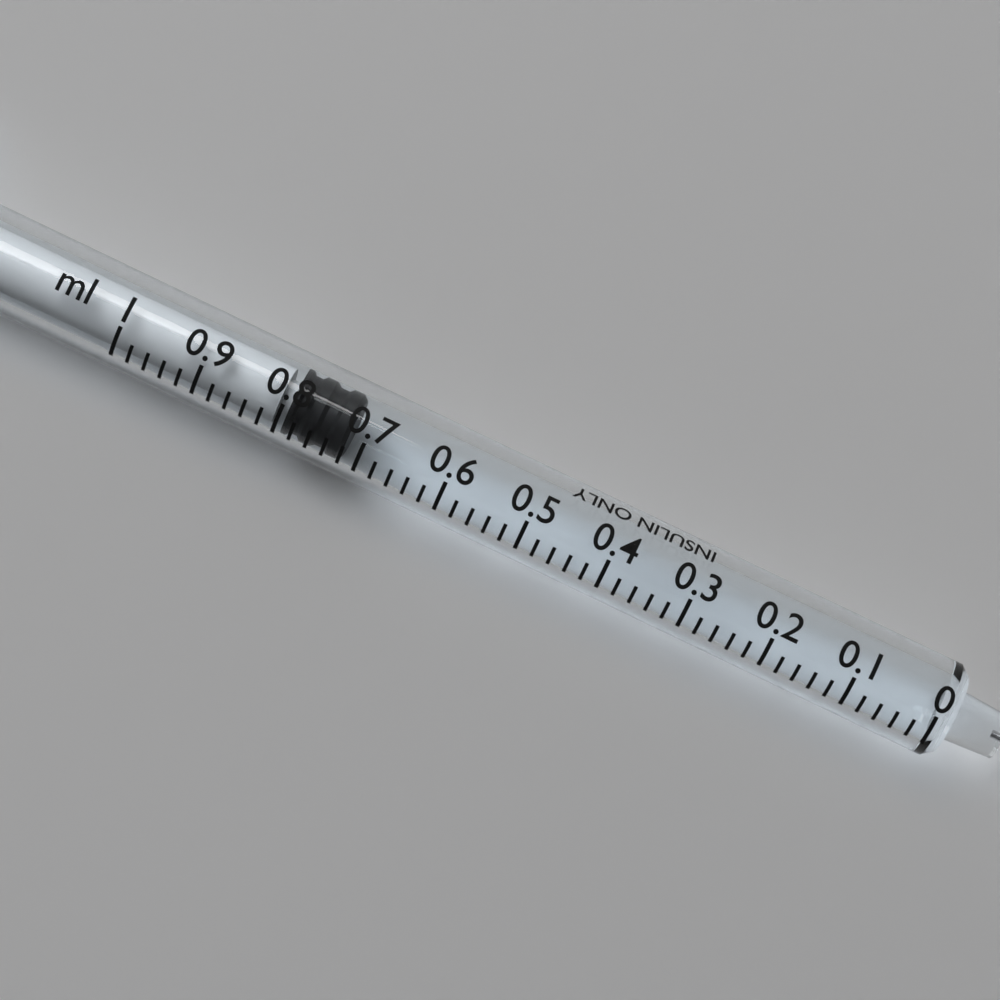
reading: 0.72 ml
